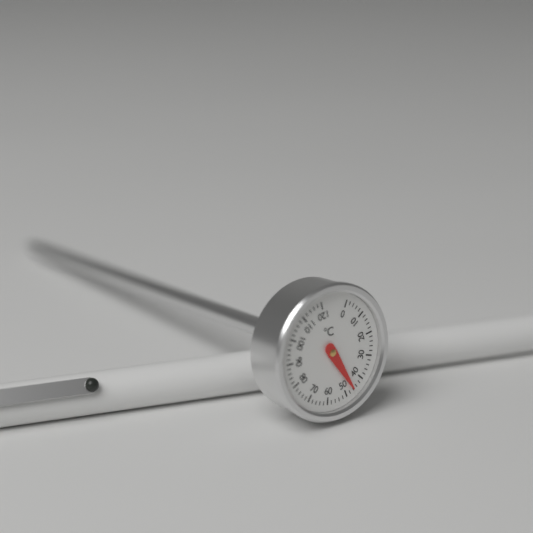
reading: 46 °C
